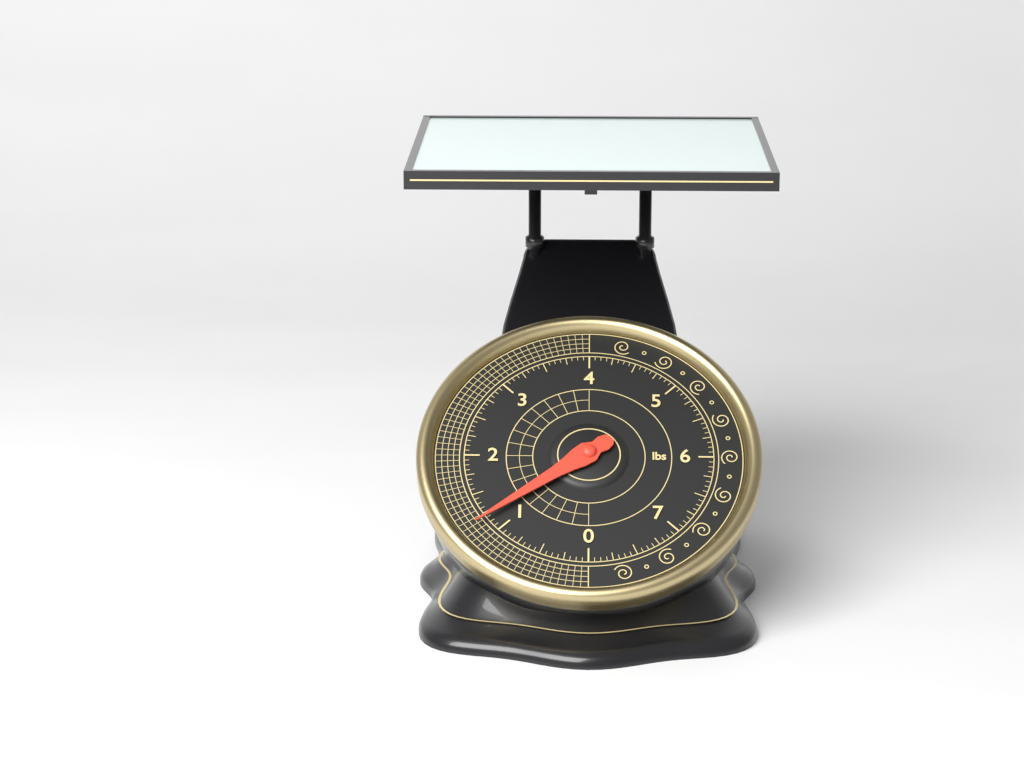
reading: 1.1875 lbs
